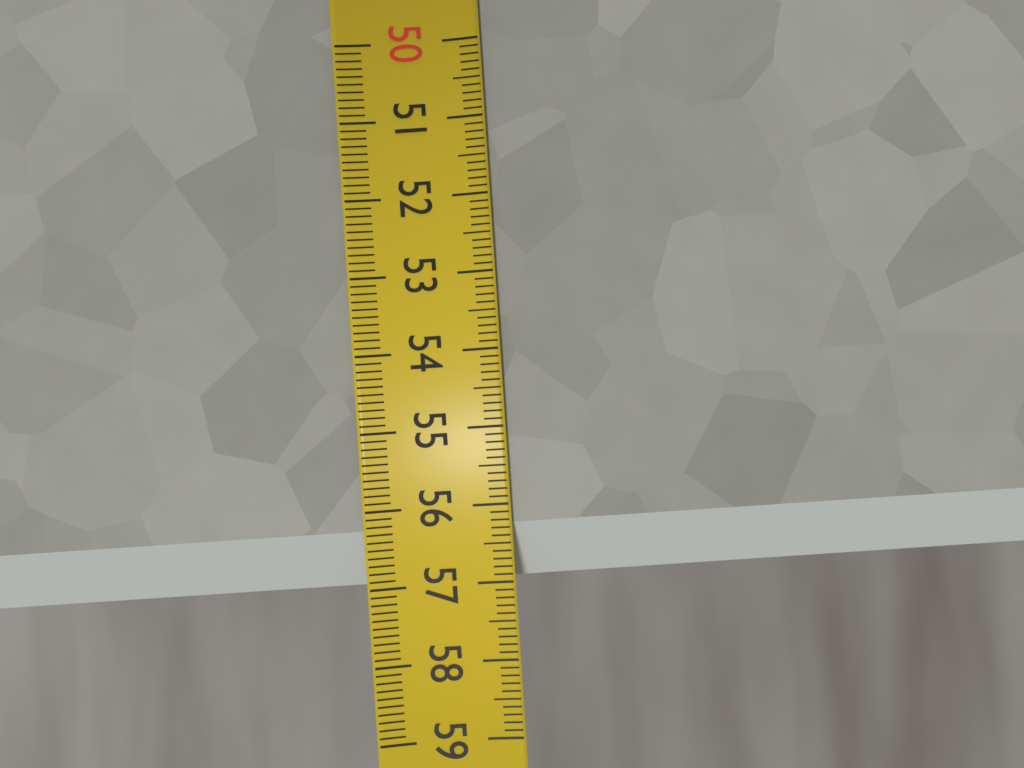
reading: 57.0 (no unit)
